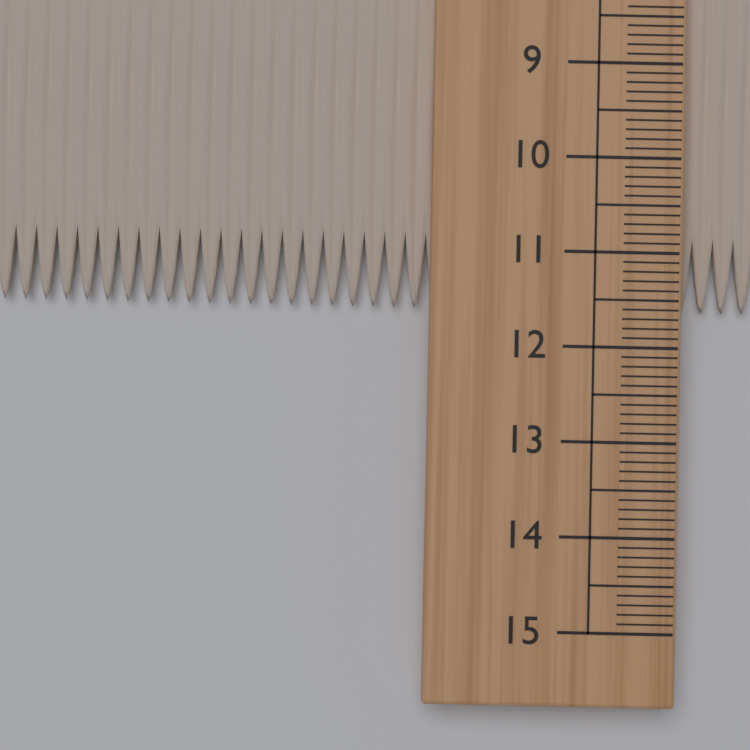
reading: 11.6 cm
